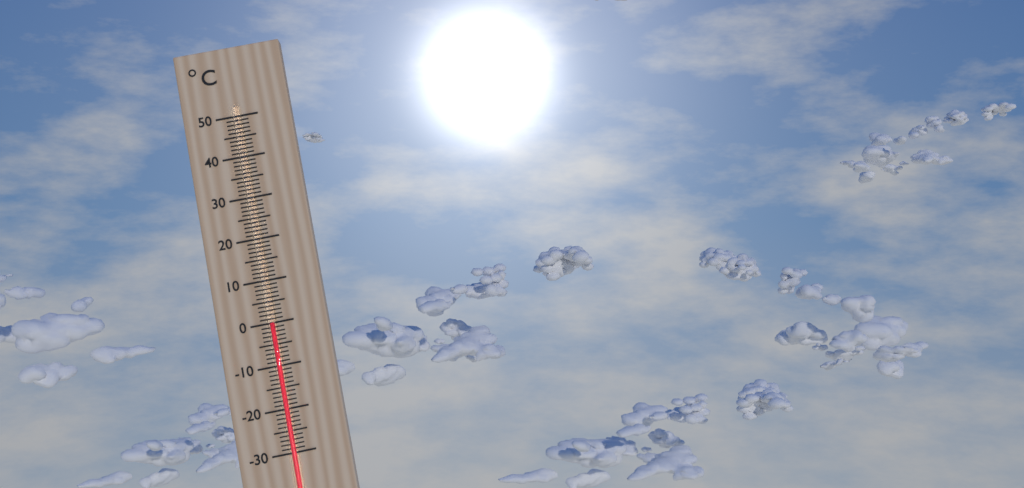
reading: 0 °C
